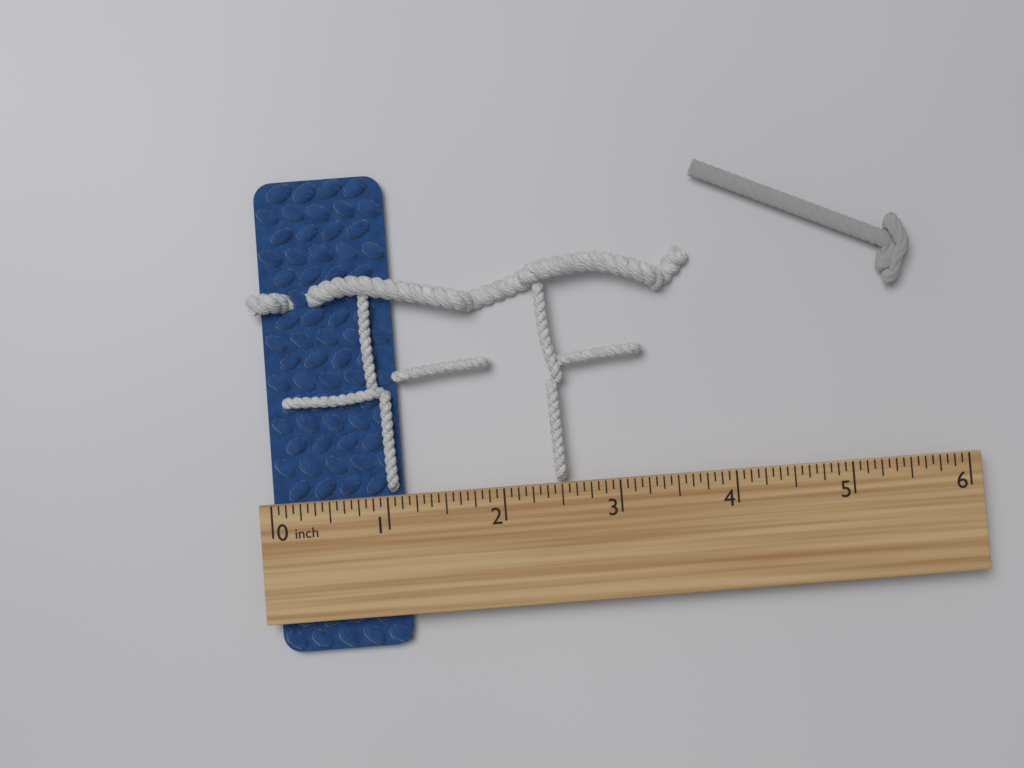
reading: 1.1250 inch
